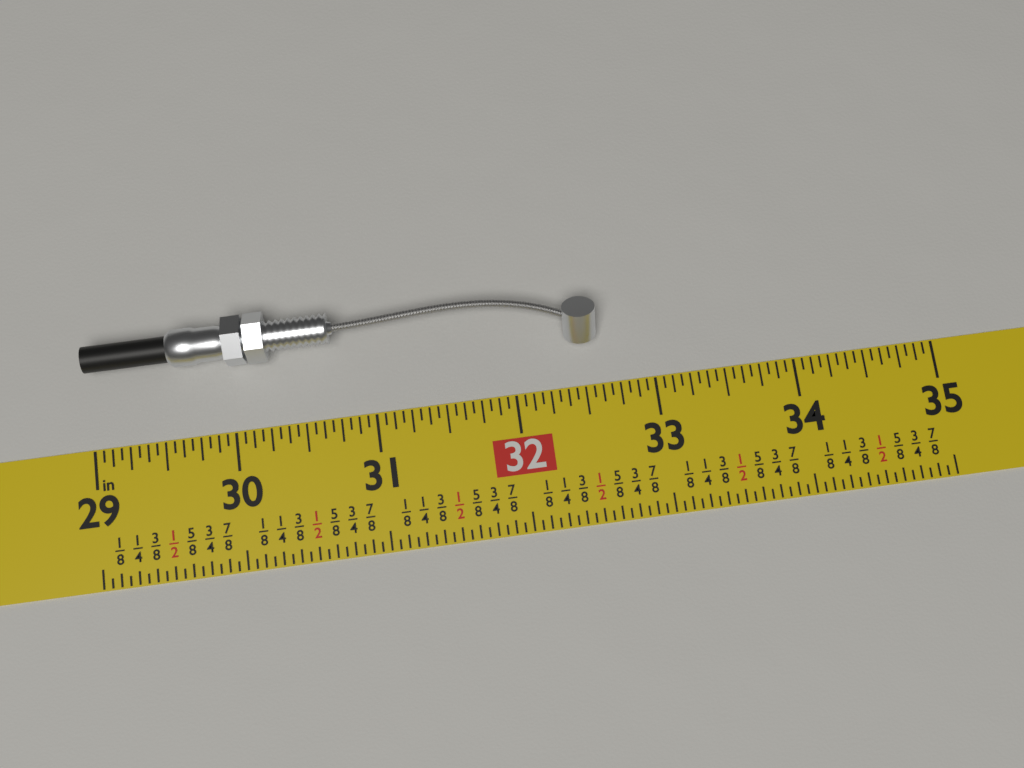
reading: 32.6250 in
